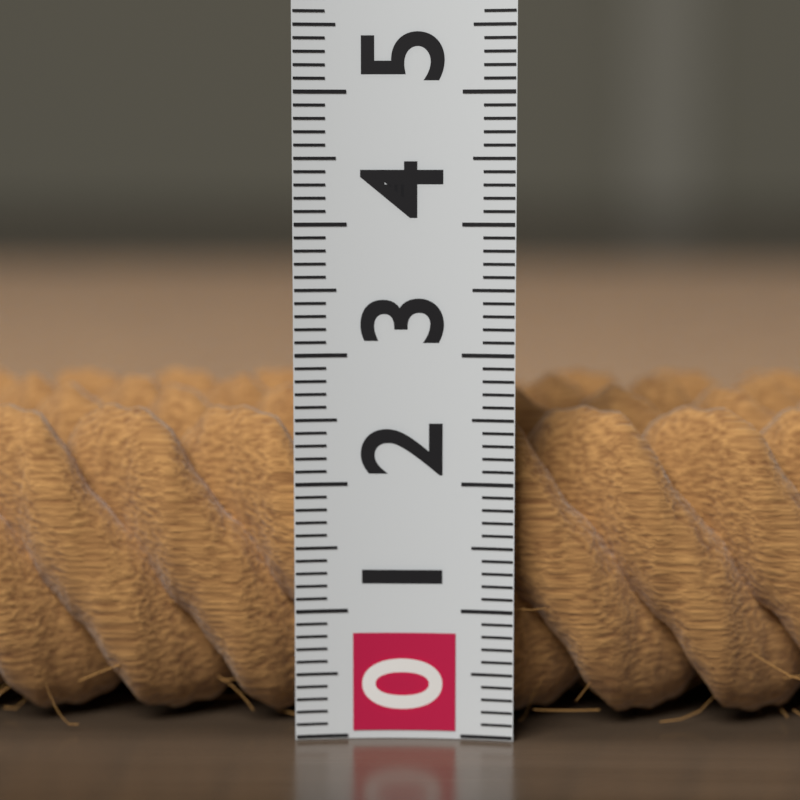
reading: 2.6 (no unit)
